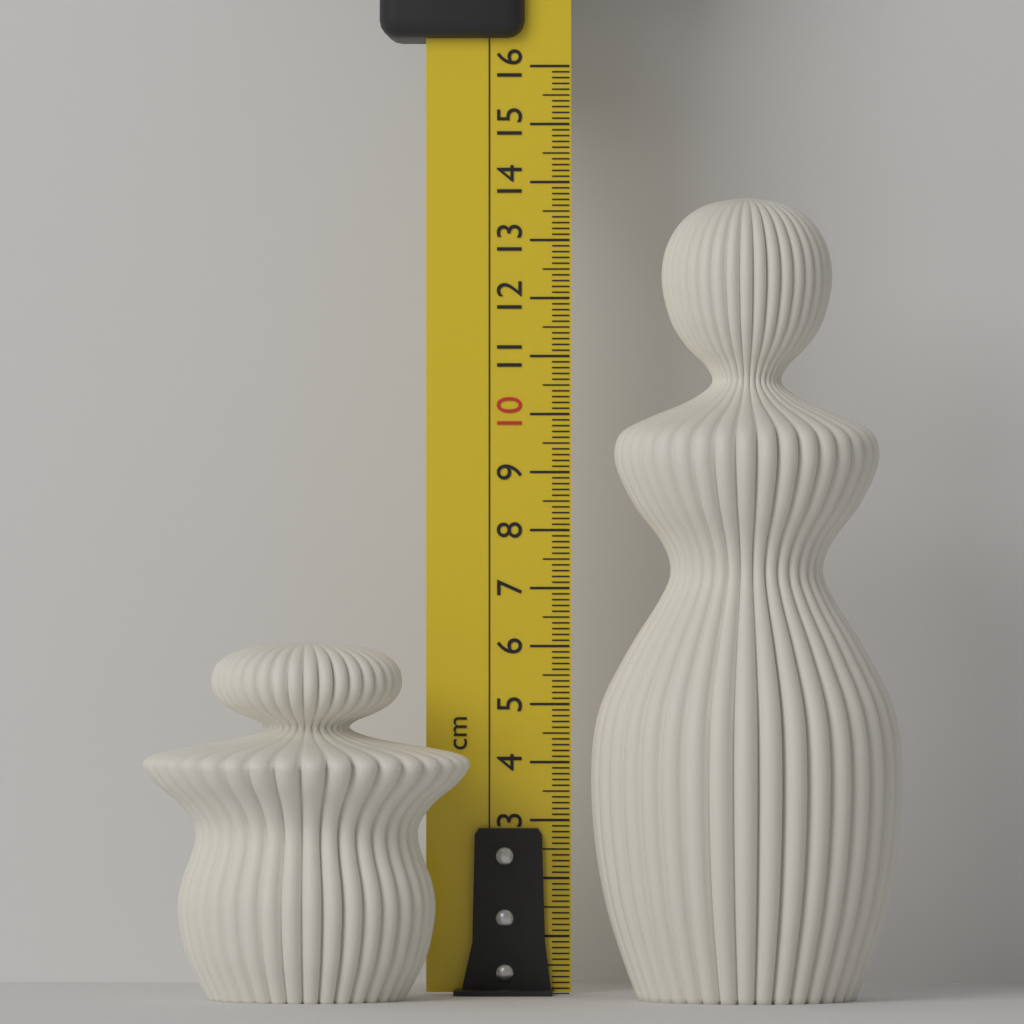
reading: 6.1 cm
